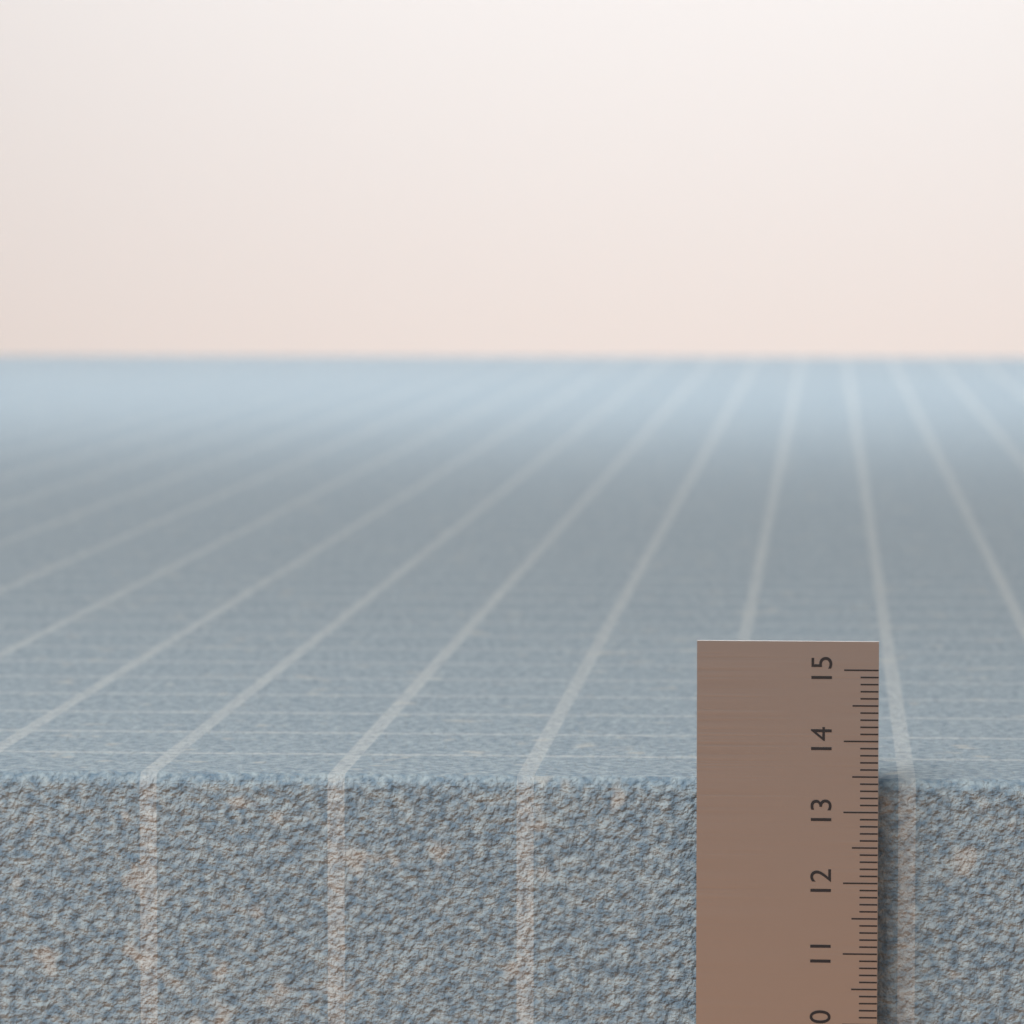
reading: 13.4 (no unit)
